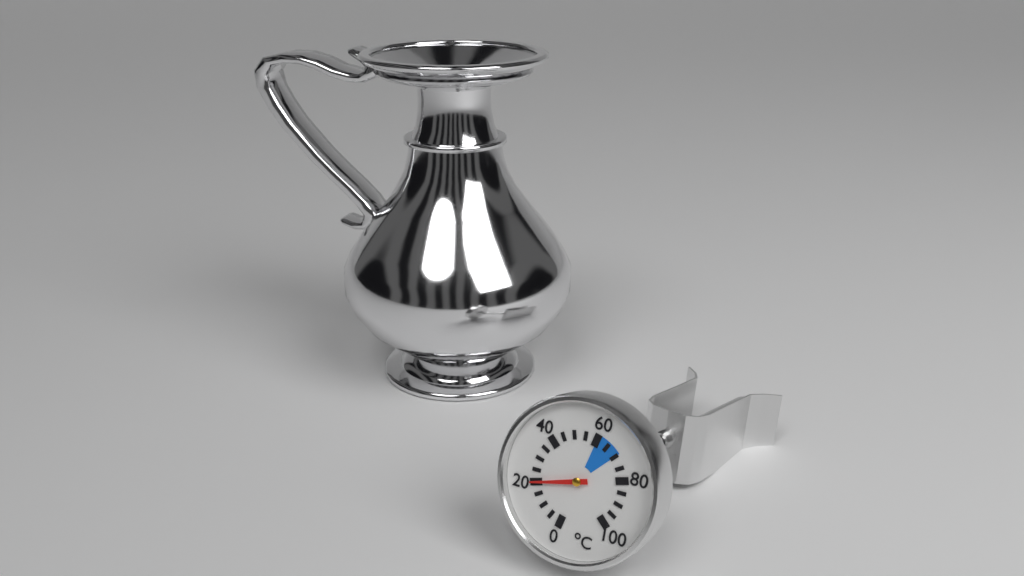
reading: 20 °C
